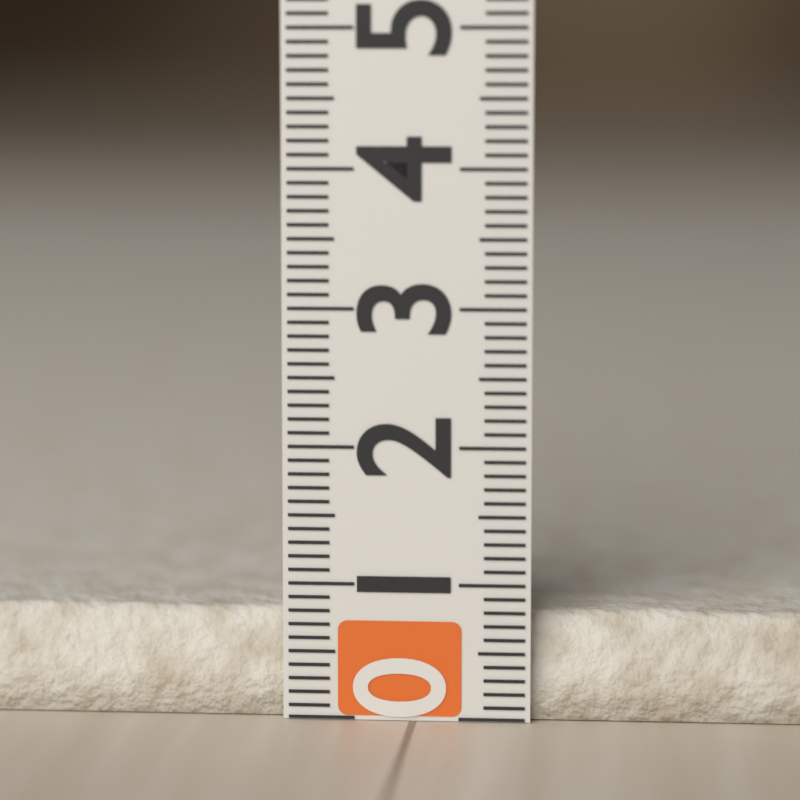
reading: 0.8 (no unit)
